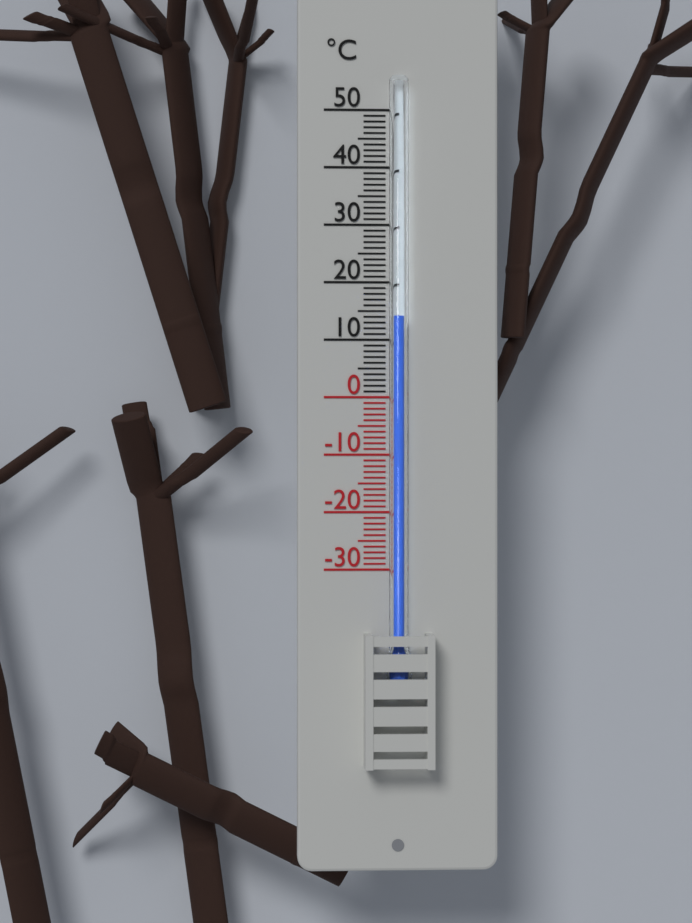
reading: 14 °C
